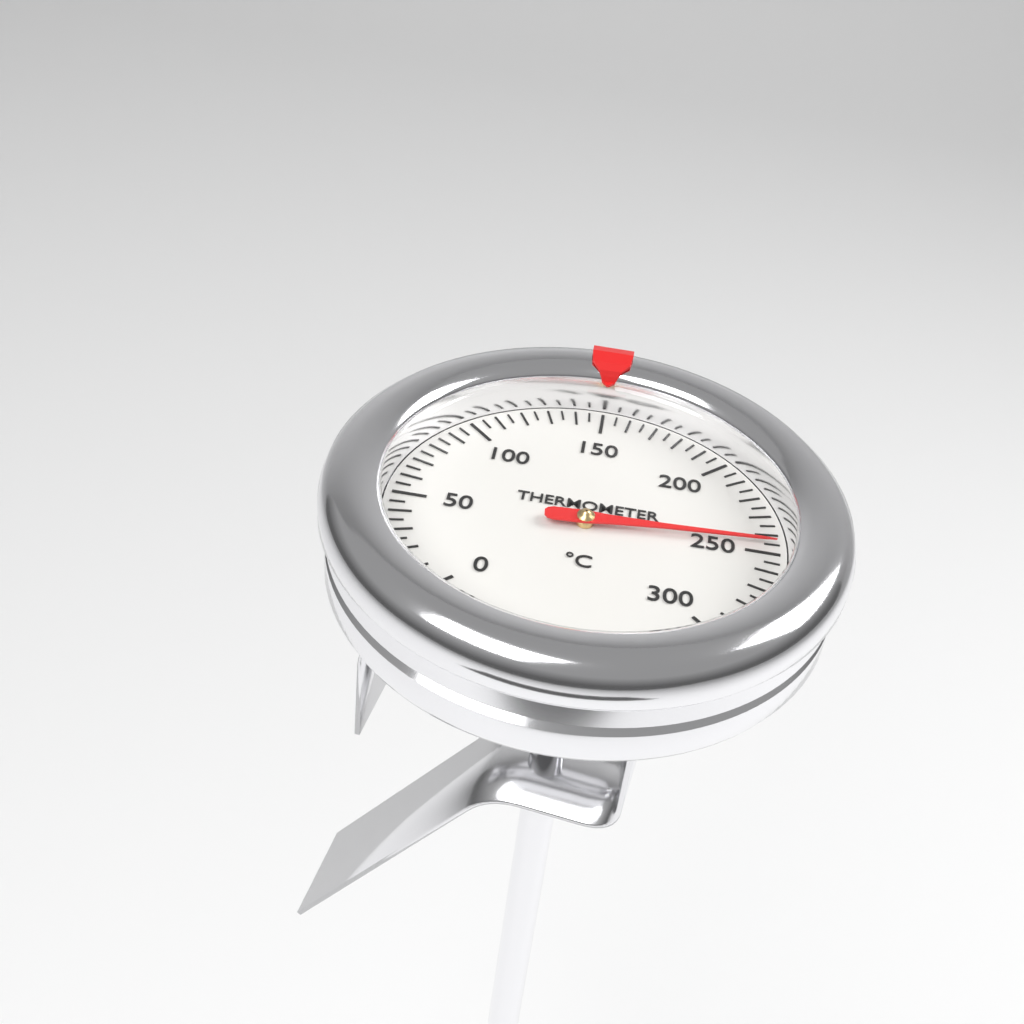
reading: 245 °C
